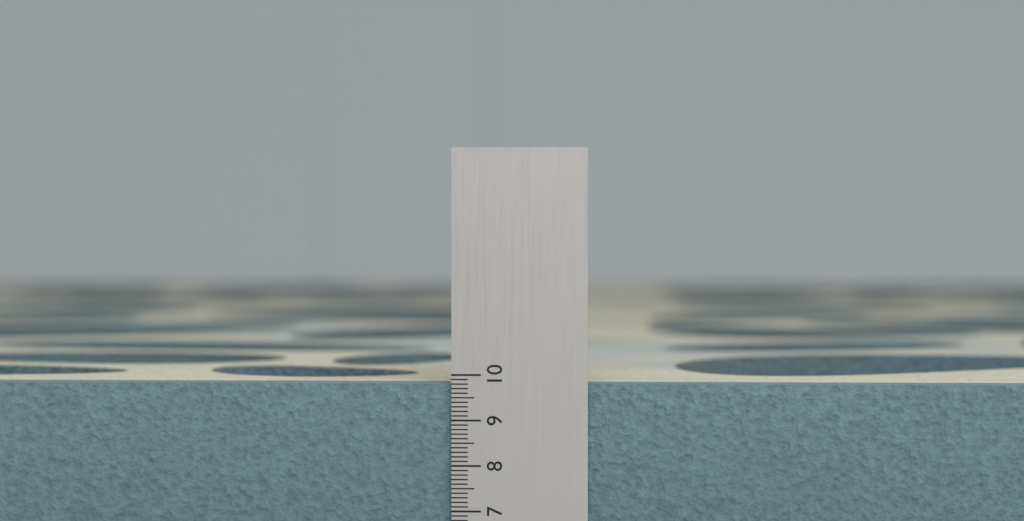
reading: 9.8 (no unit)
